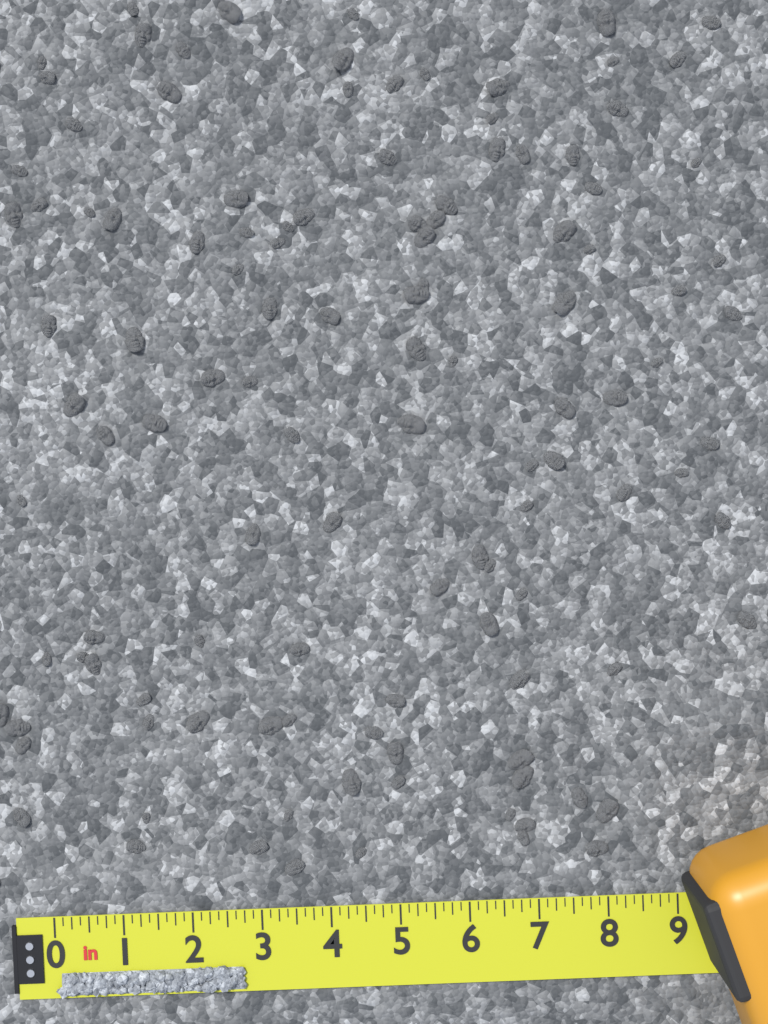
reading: 2.750 in
